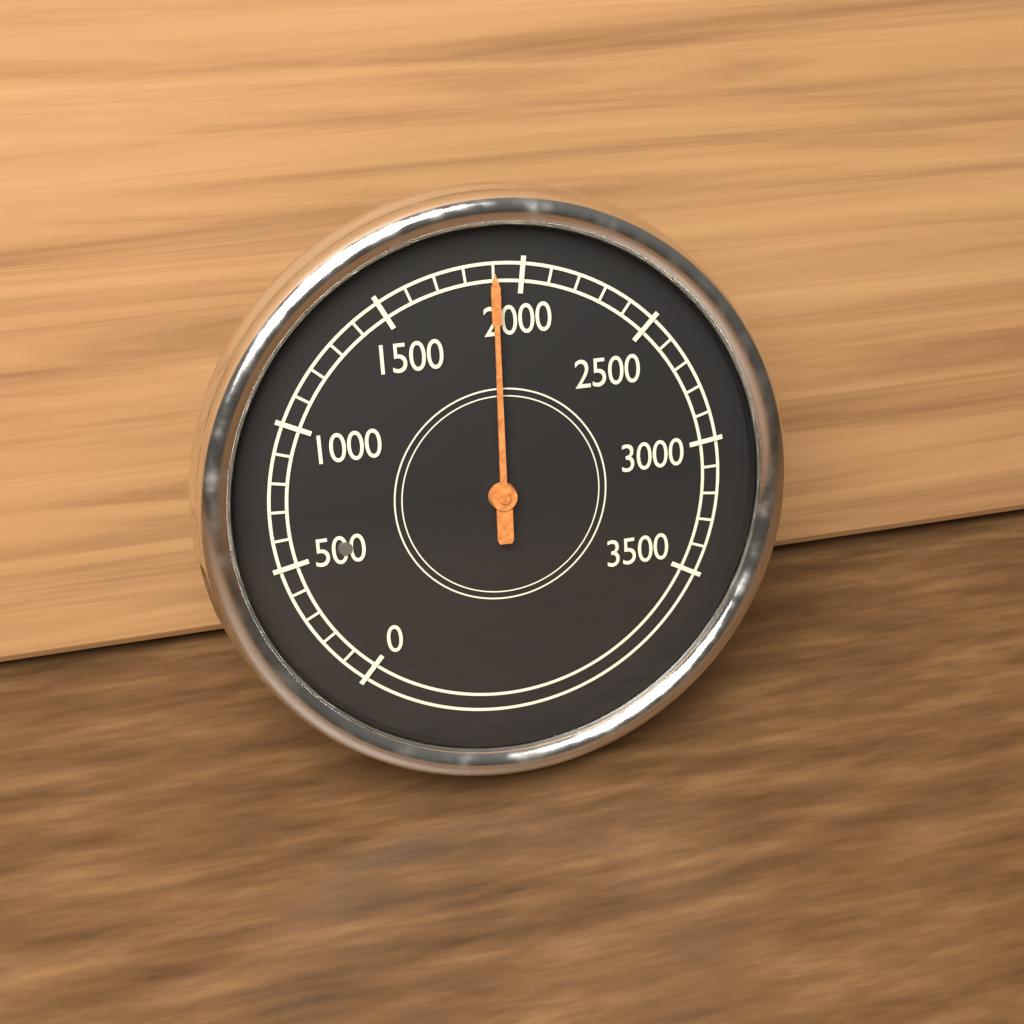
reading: 1900 (no unit)
